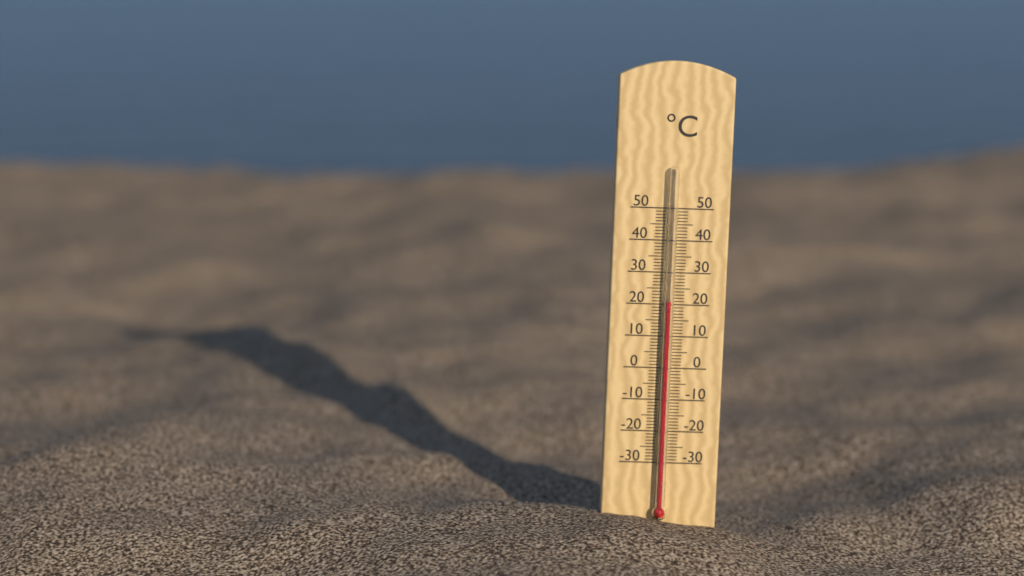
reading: 21 °C
